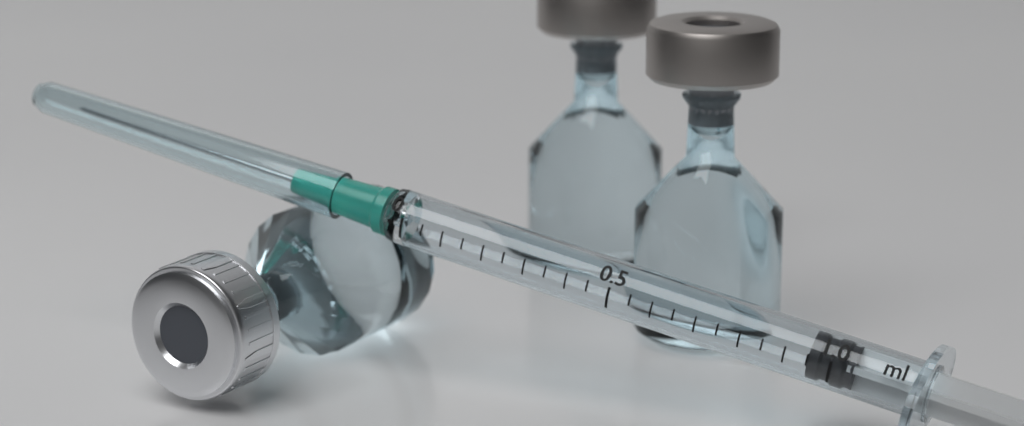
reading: 0.95 ml
